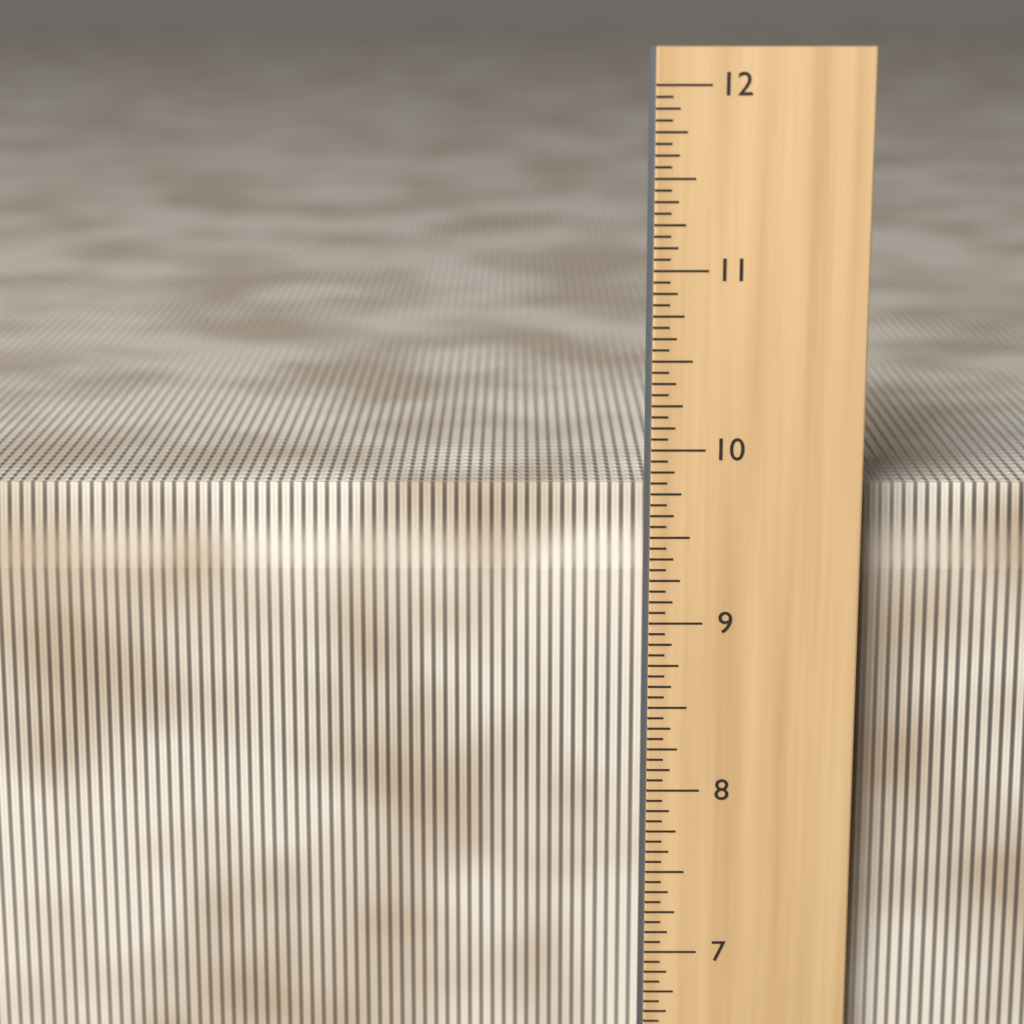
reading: 9.7500 in
